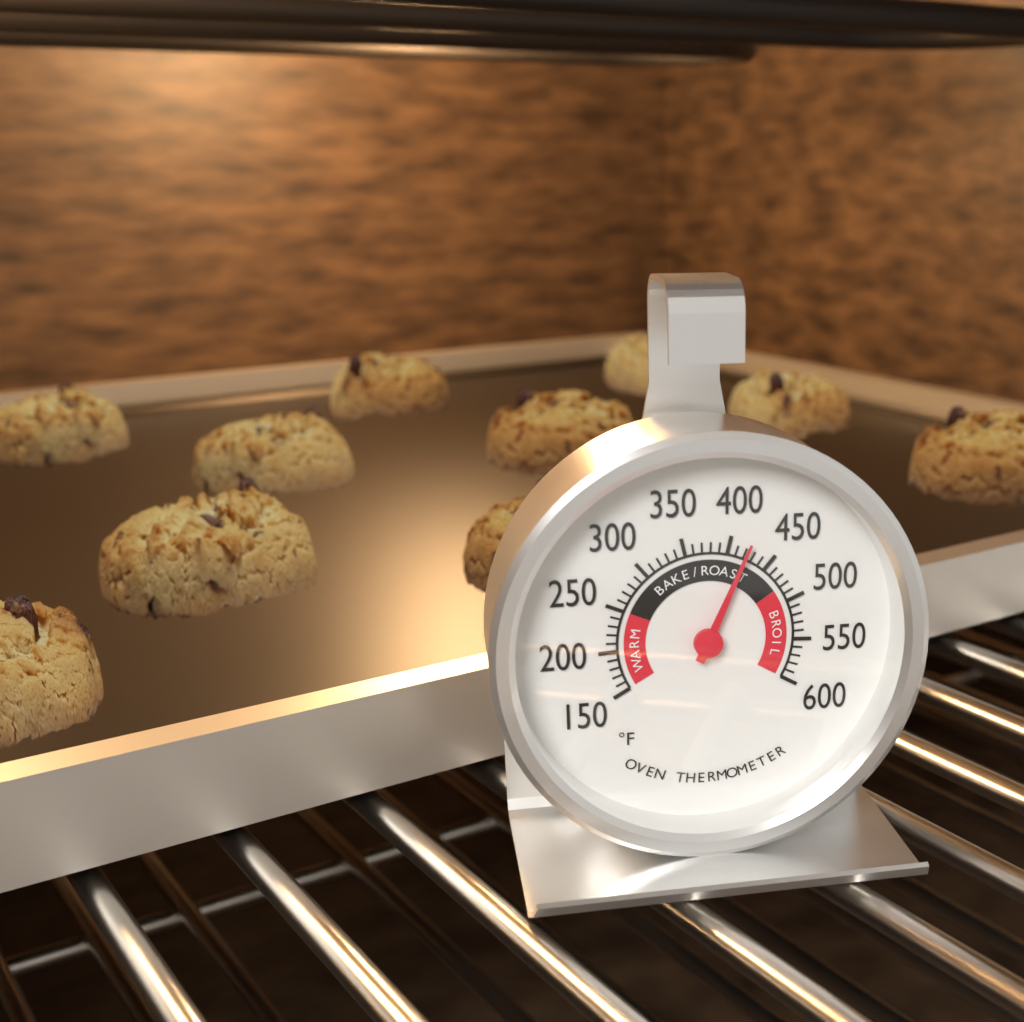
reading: 420 °F
